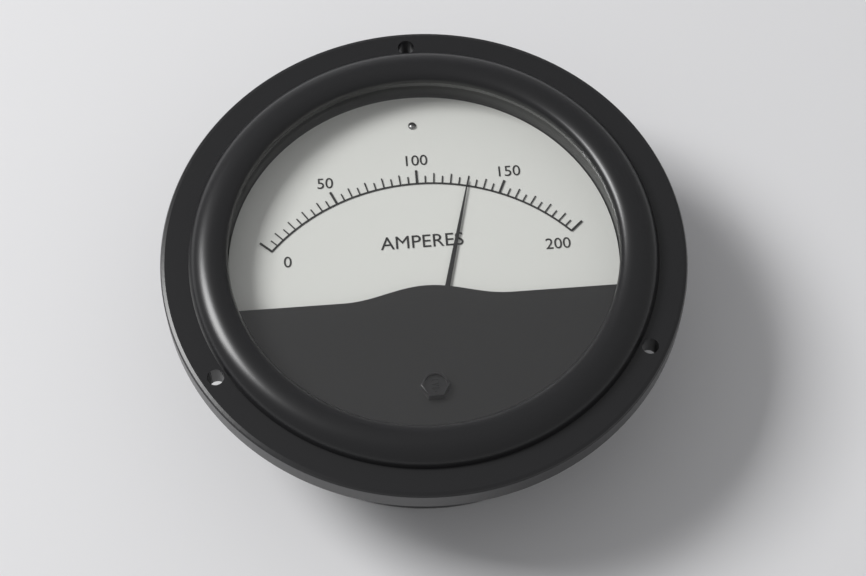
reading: 130 A
